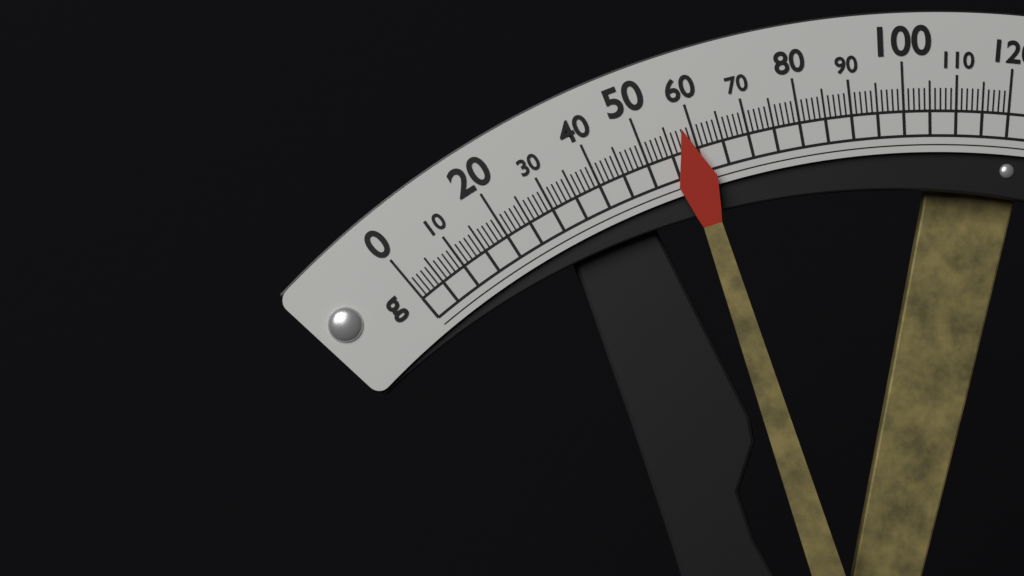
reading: 58 g
